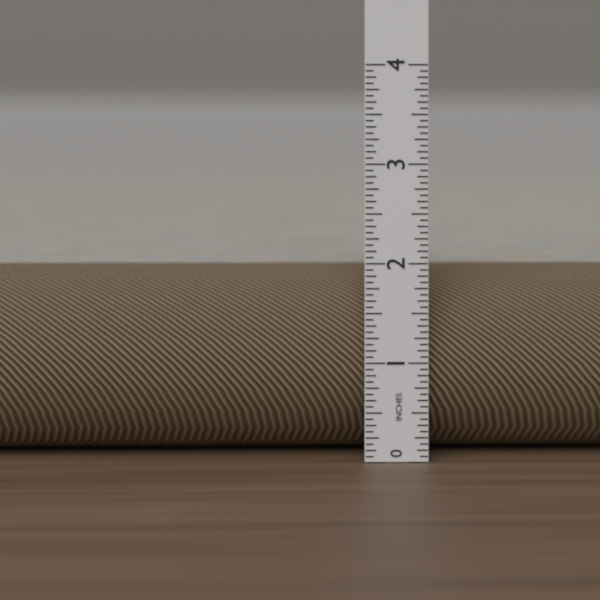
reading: 1.9375 in
